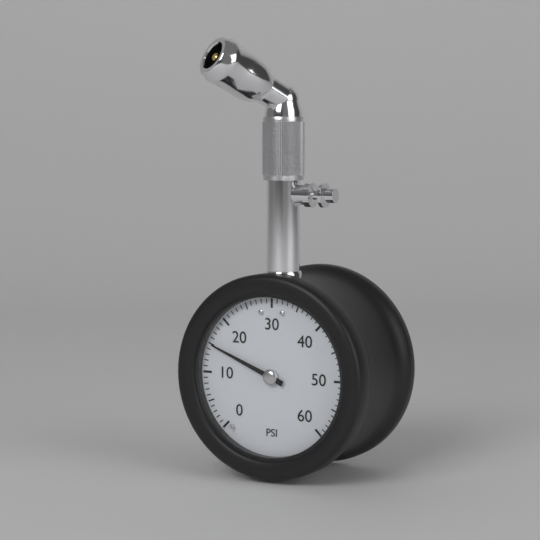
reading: 15 psi
